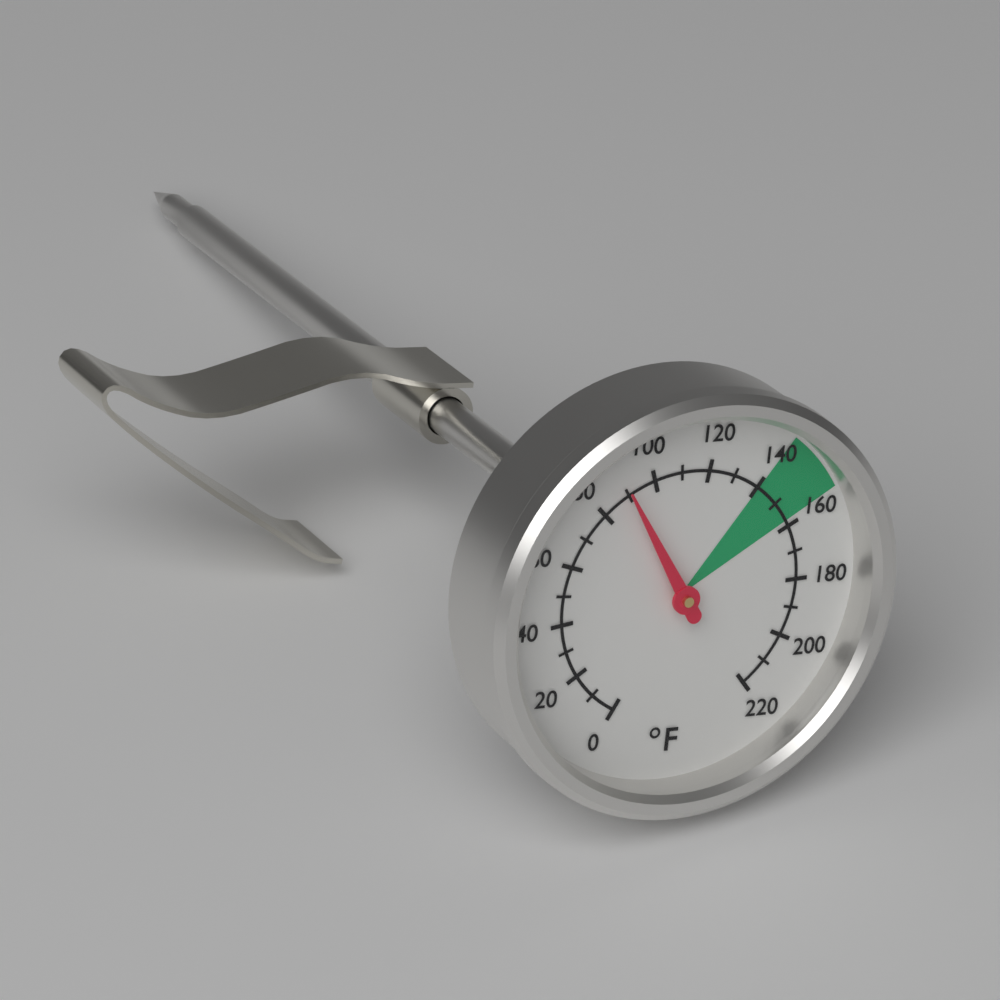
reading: 90 °F
